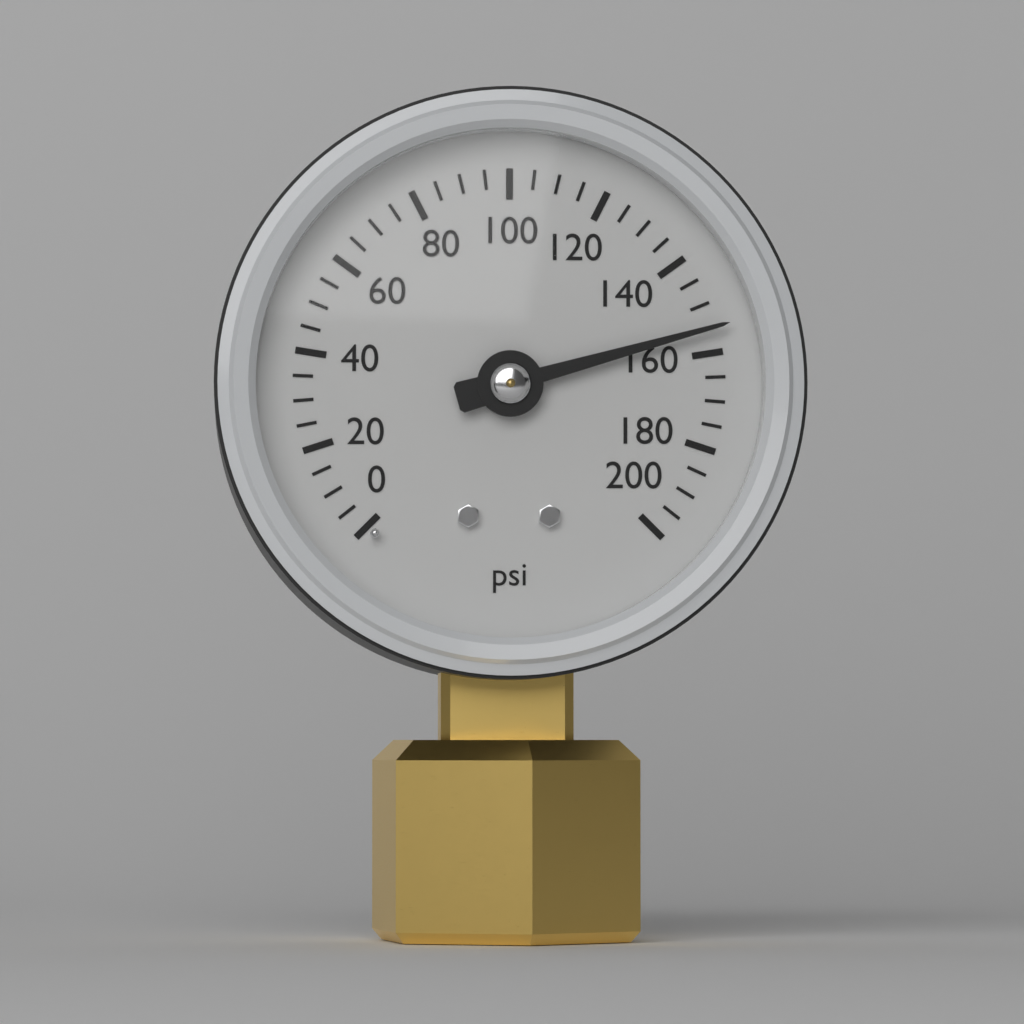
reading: 155 psi
